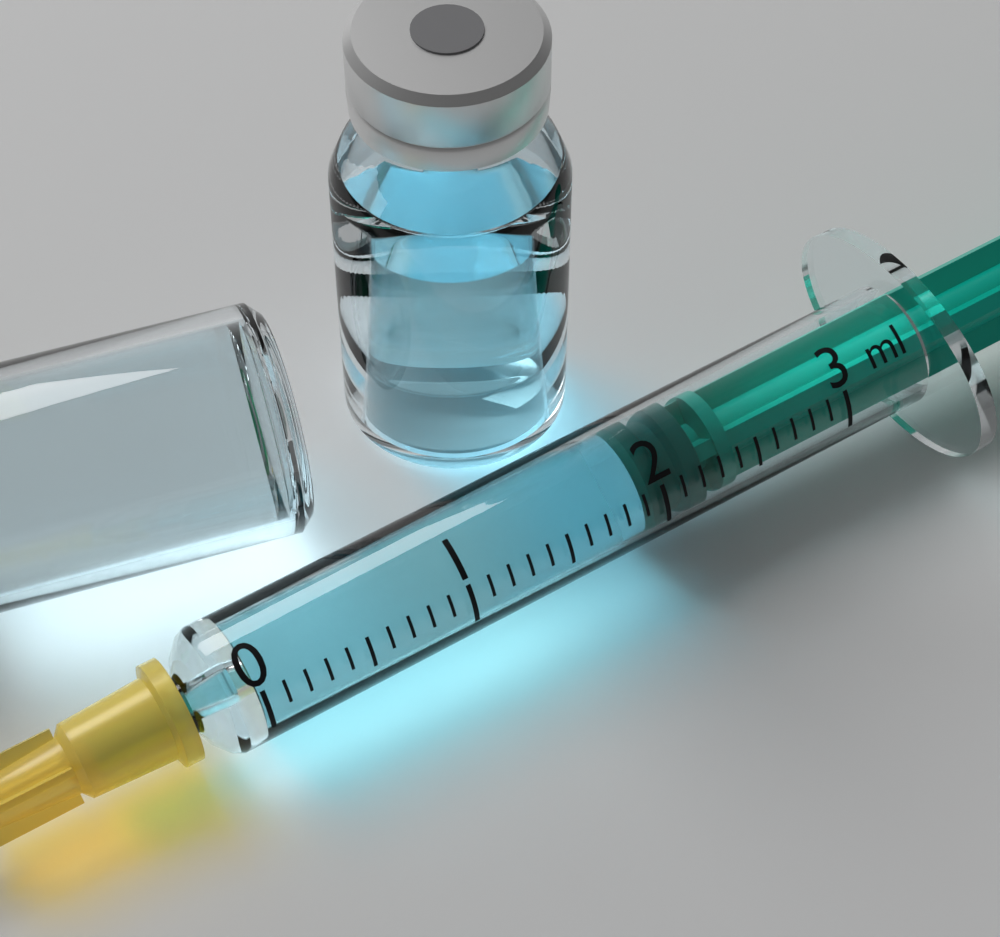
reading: 1.9 ml
